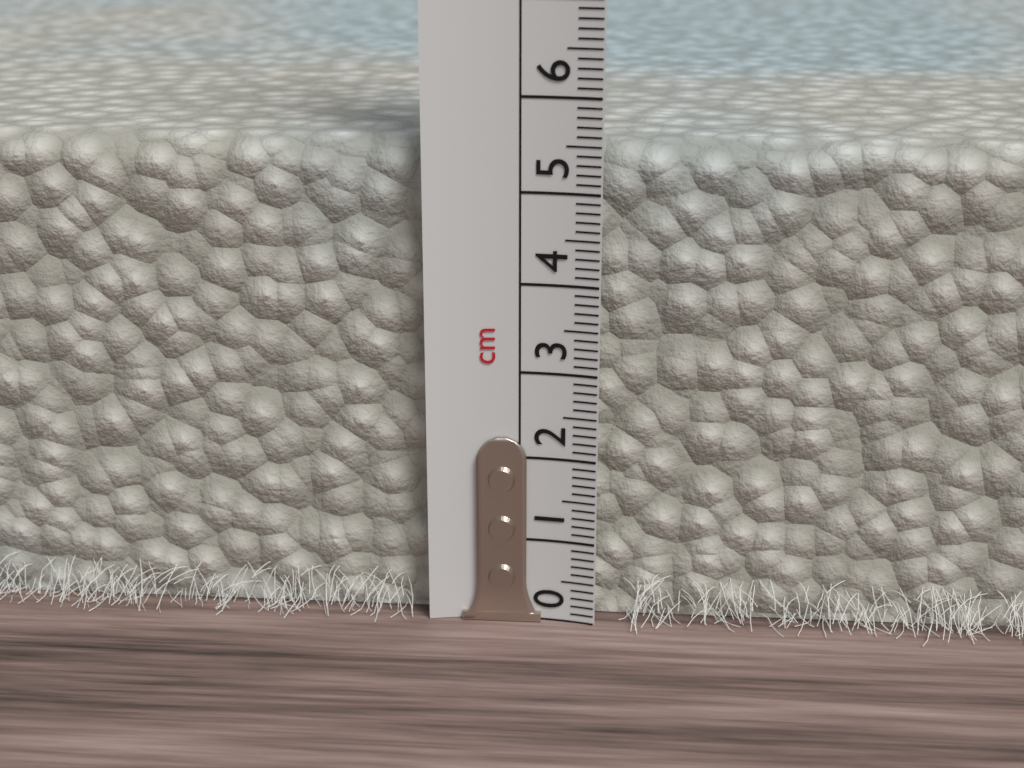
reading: 5.5 cm
